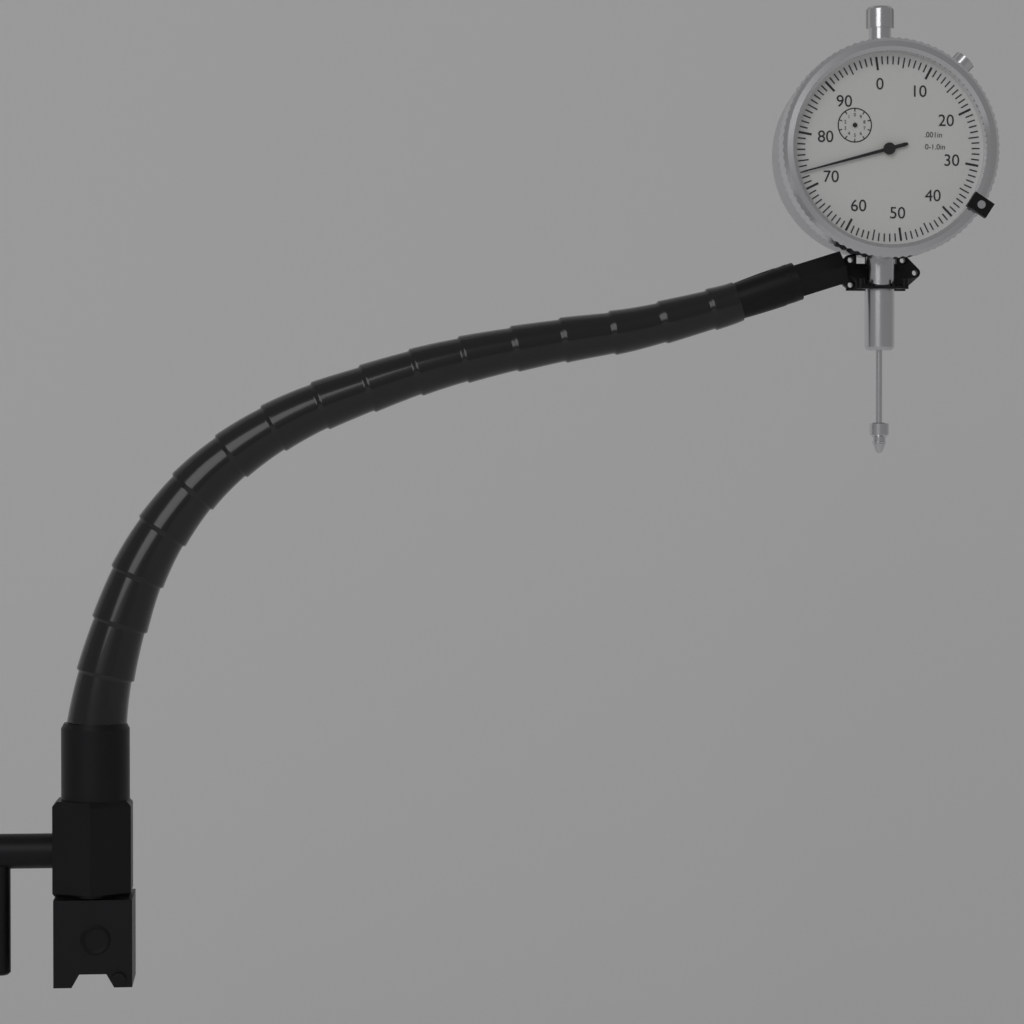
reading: 0.073 in
